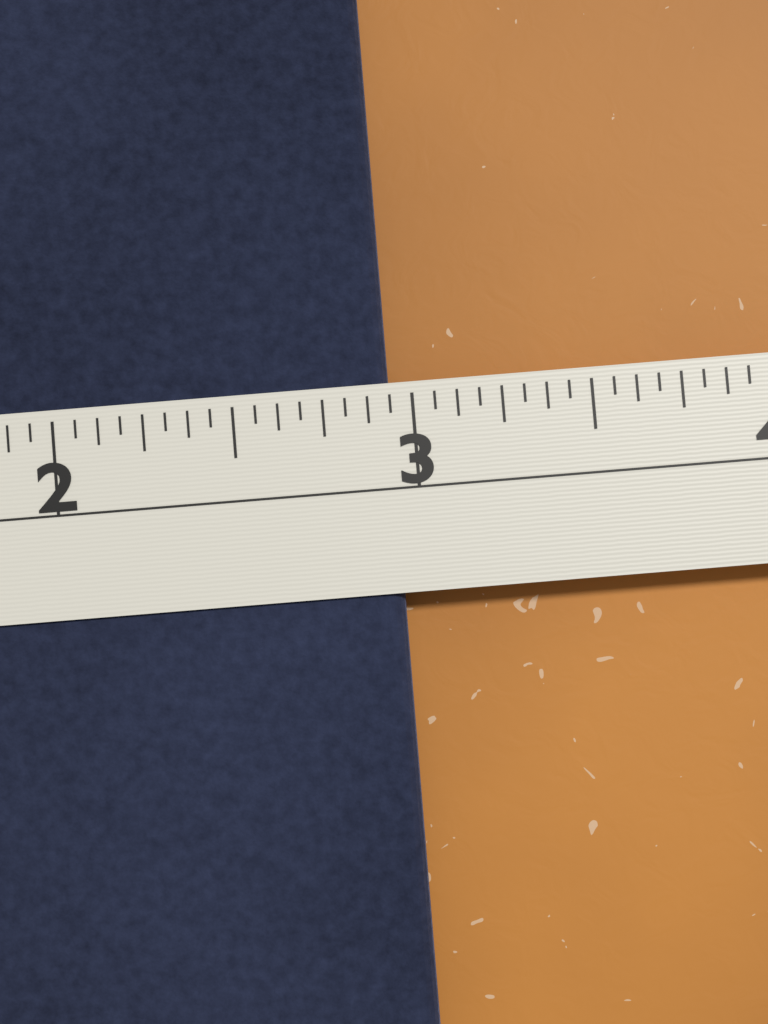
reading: 2.9375 in
